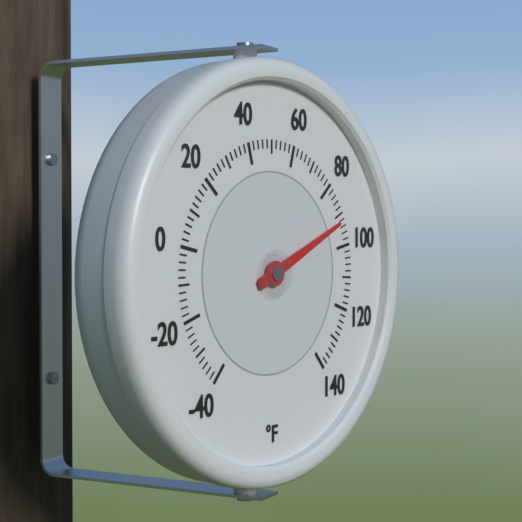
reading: 92 °F
